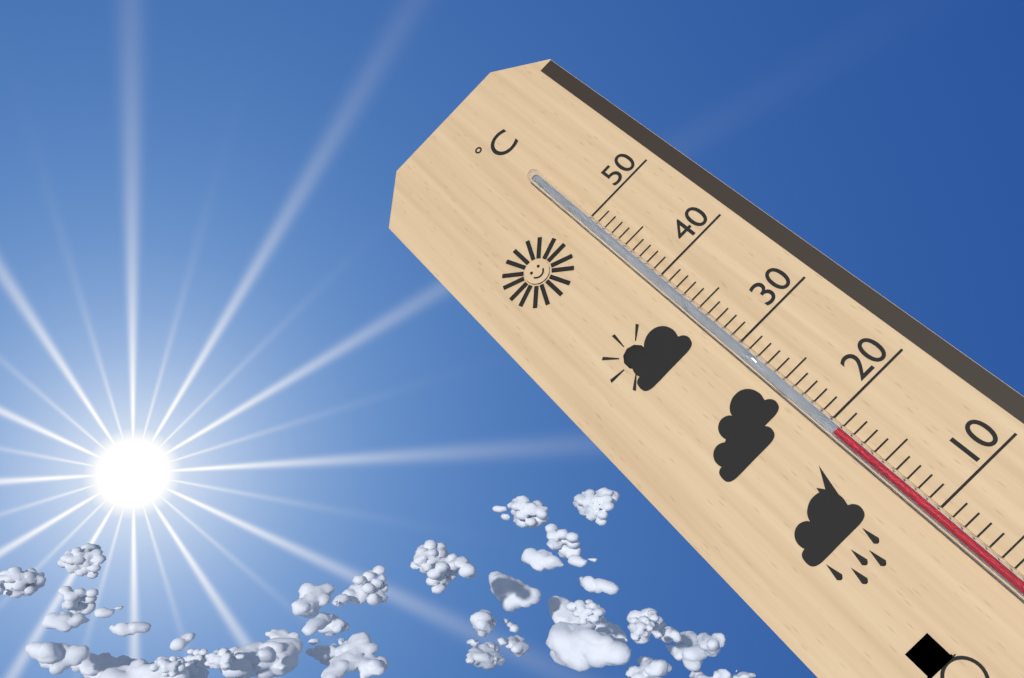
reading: 19 °C
